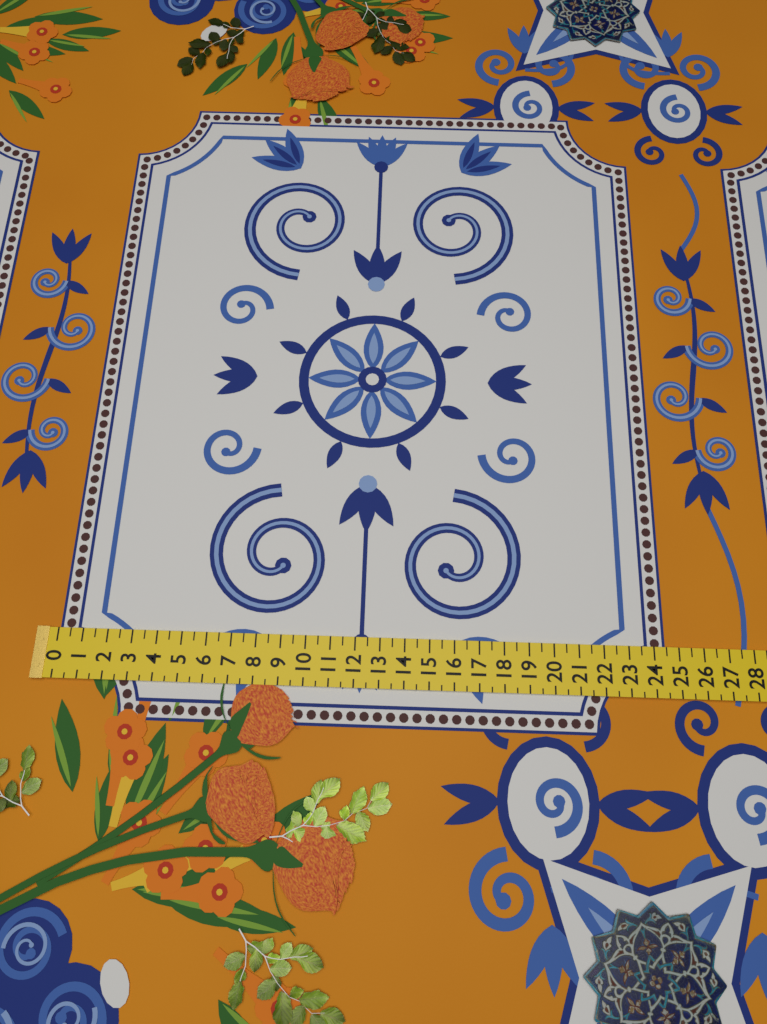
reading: 24.5 (no unit)
